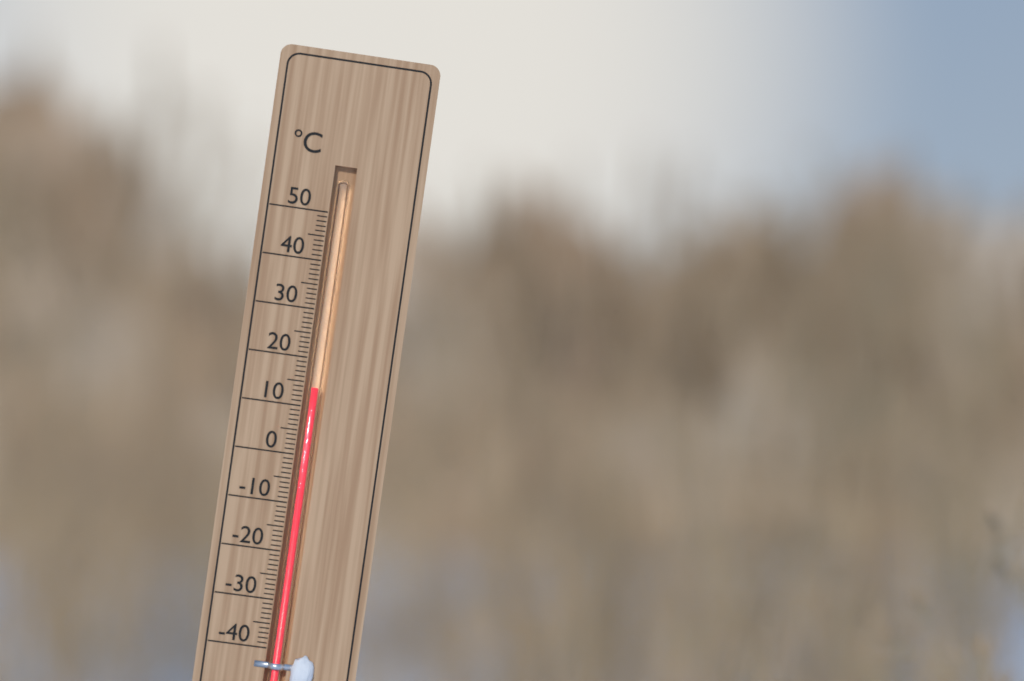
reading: 14 °C
